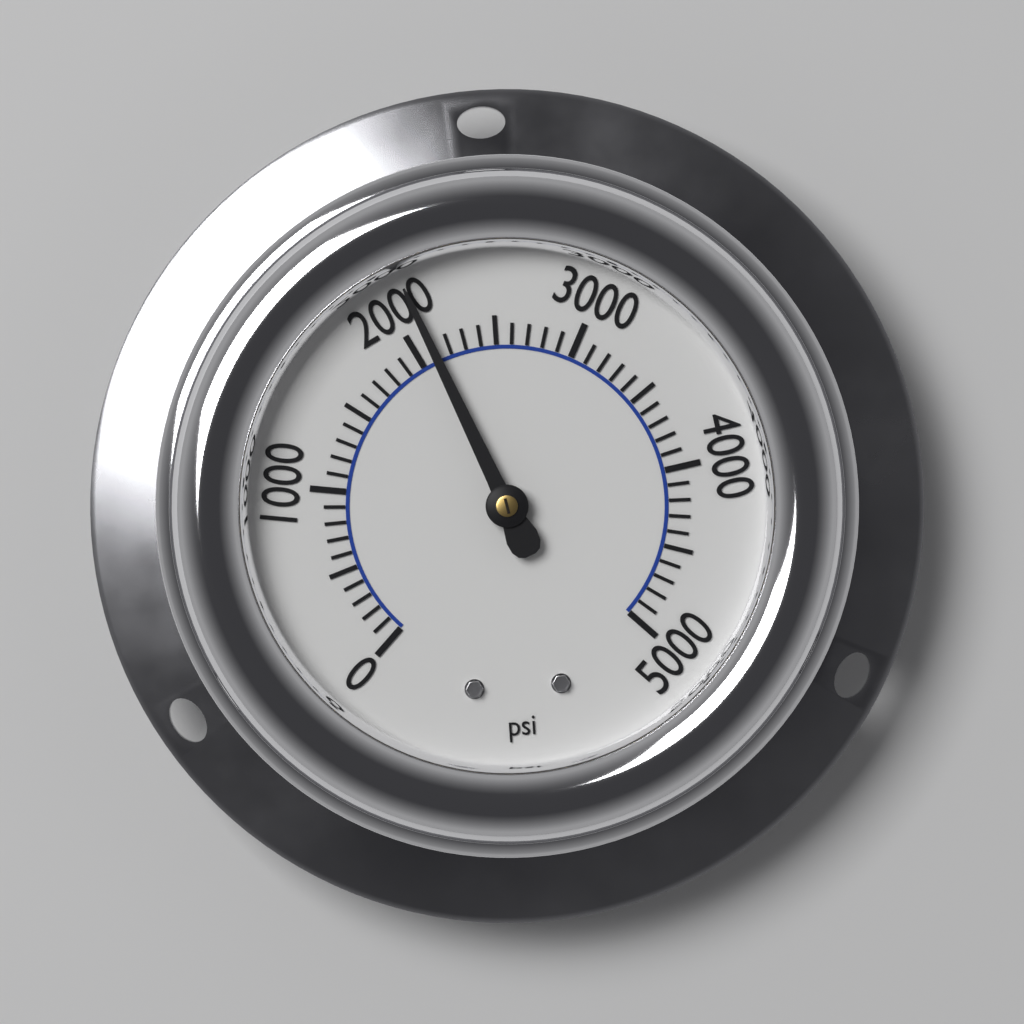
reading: 2100 psi
